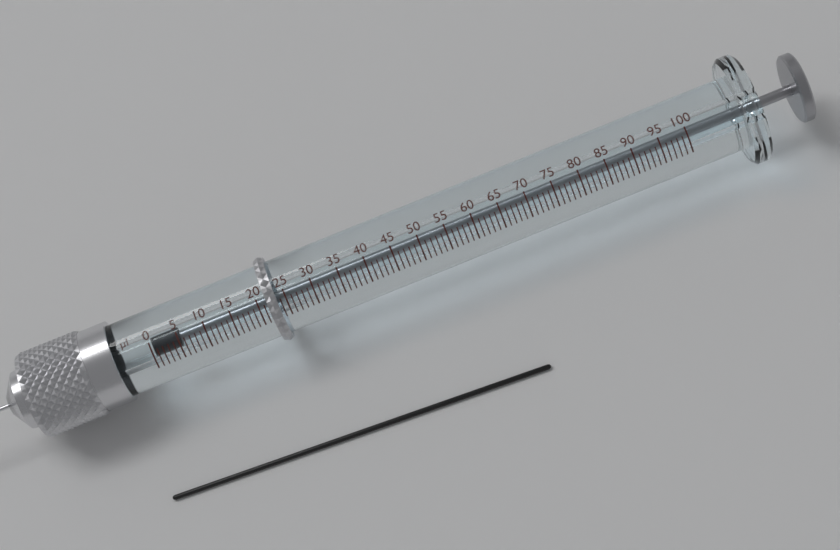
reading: 0 µl
